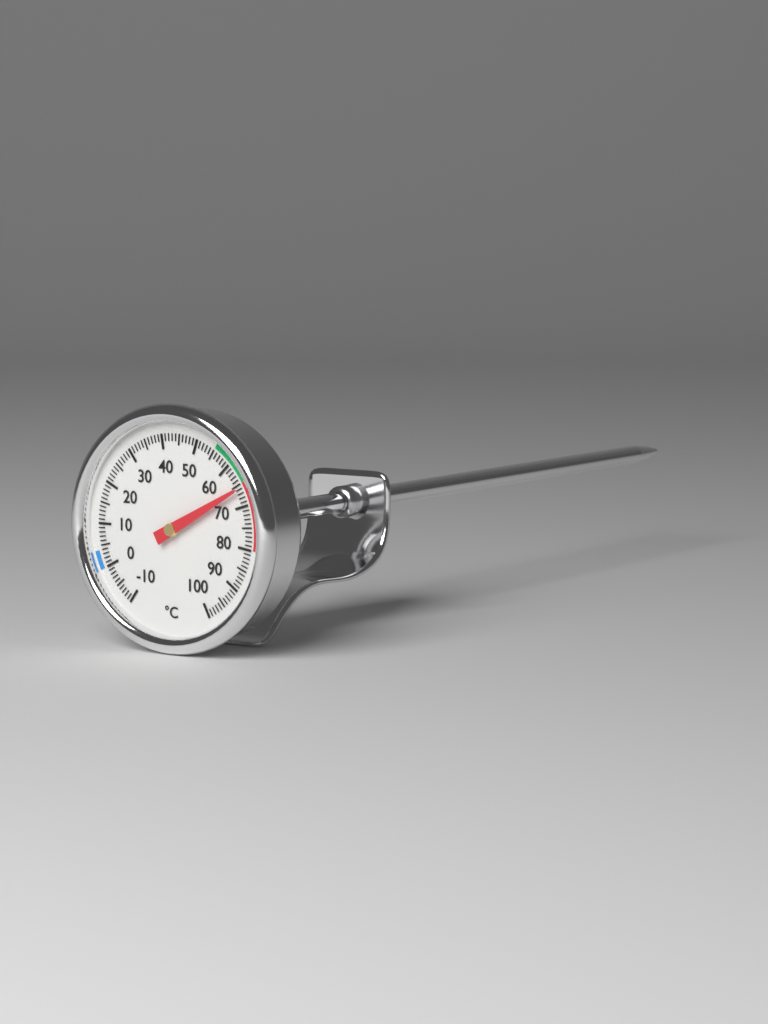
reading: 66 °C
